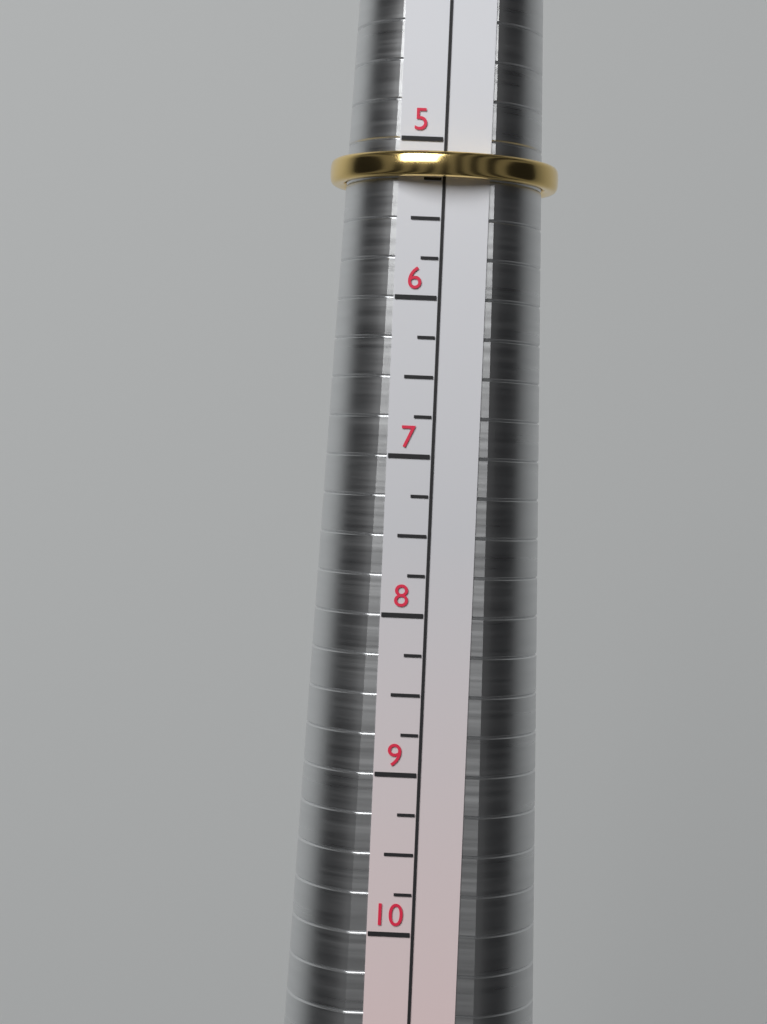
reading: 5.25 (no unit)
